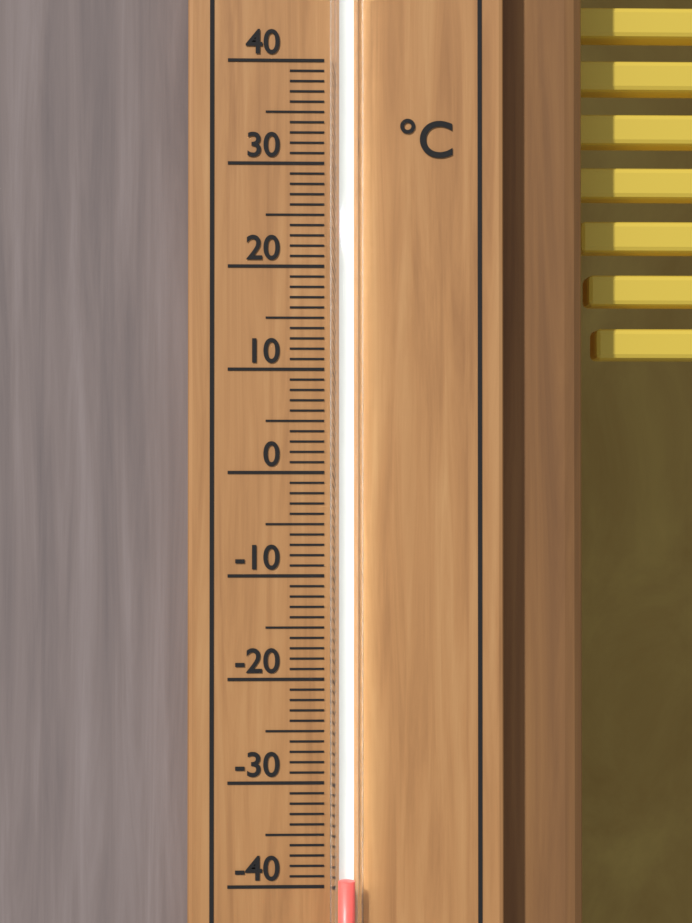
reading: -39 °C
